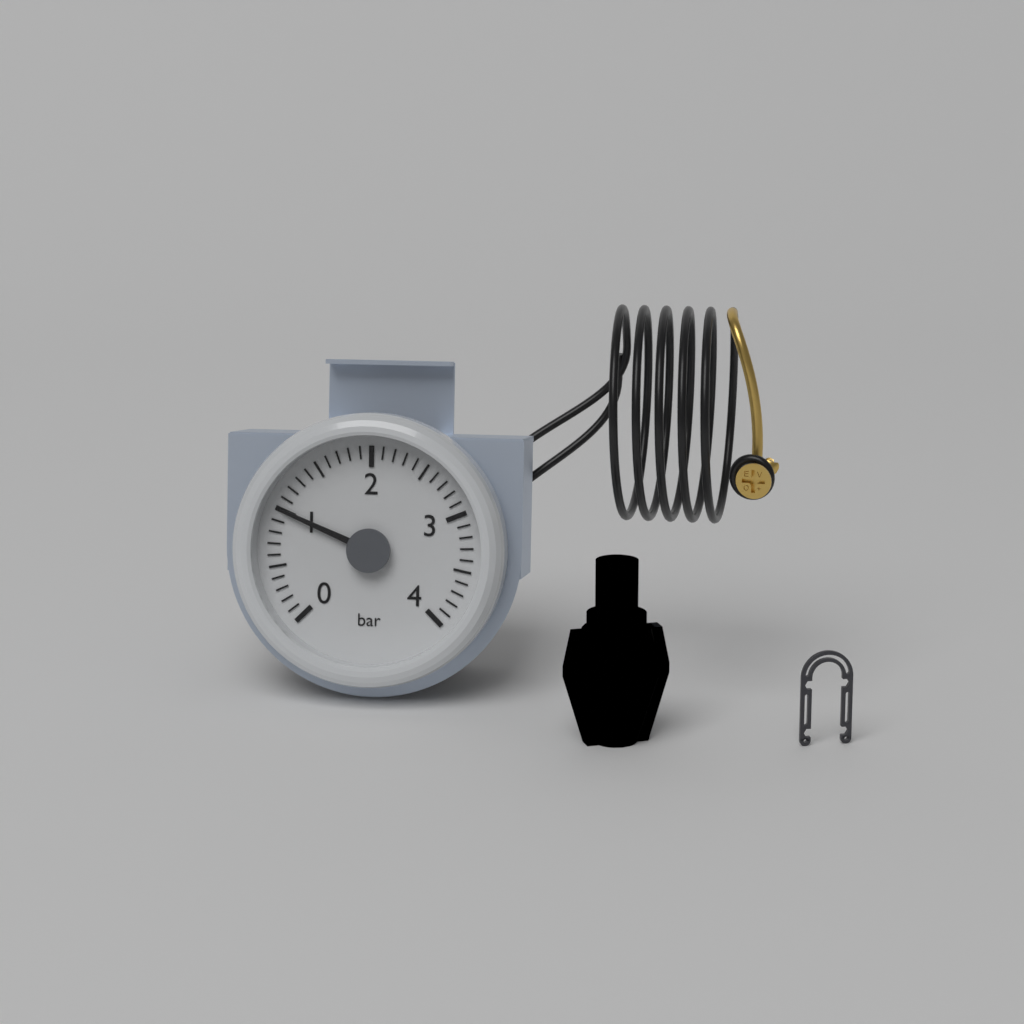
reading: 1.0 bar
